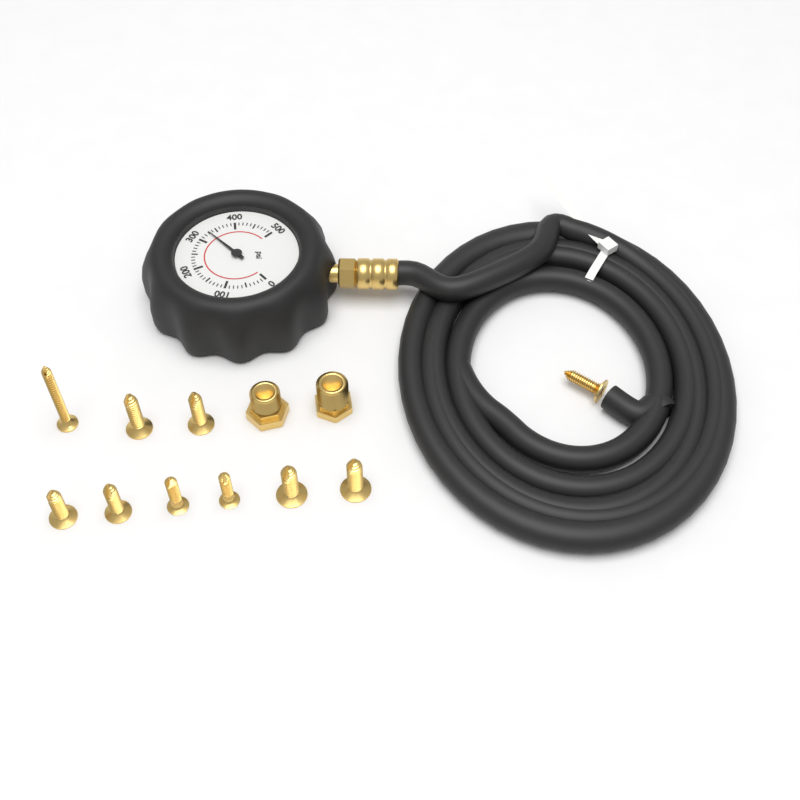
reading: 330 psi
